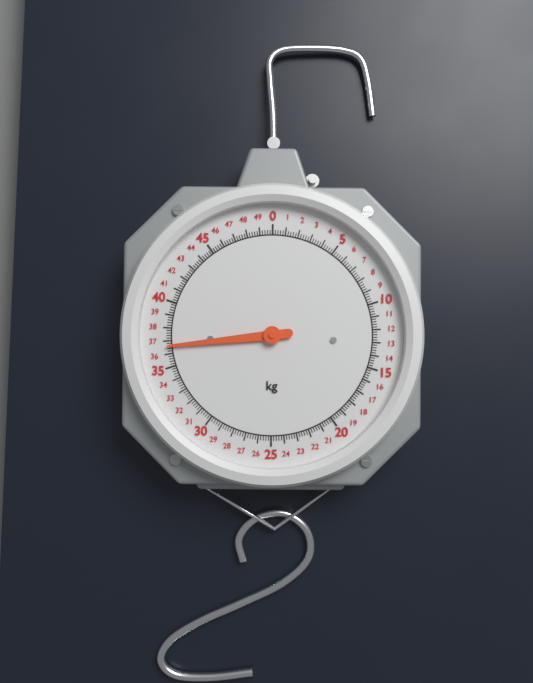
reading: 36.6 kg
